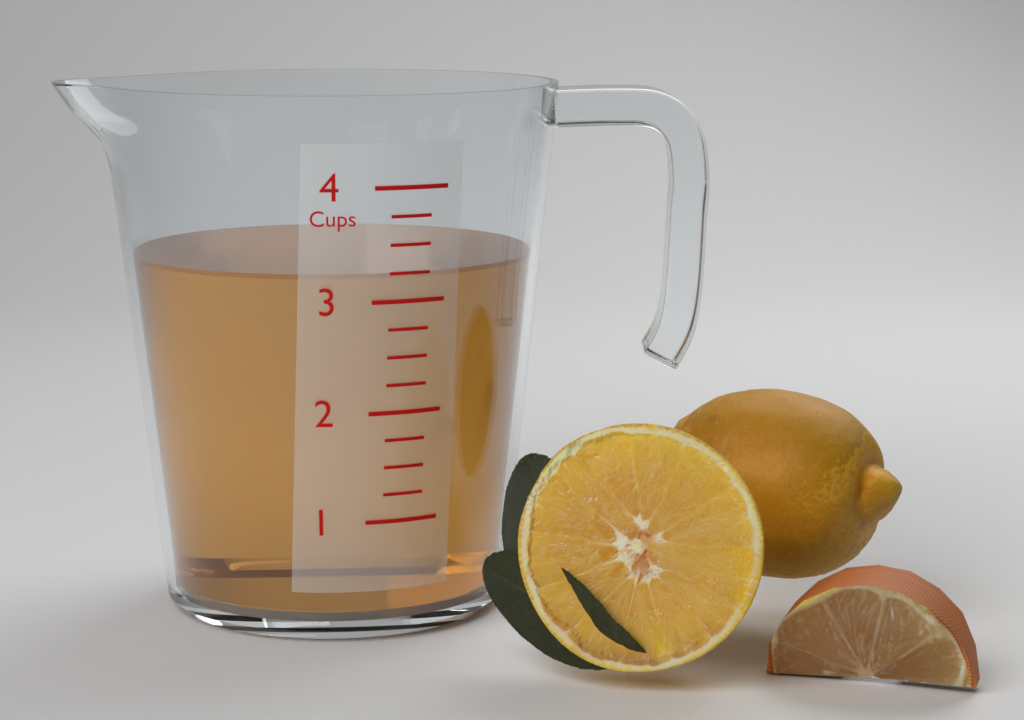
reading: 3.25 cups
